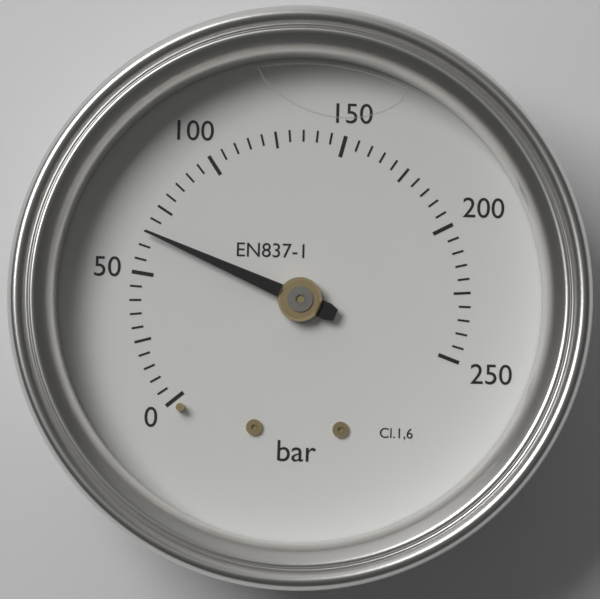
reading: 65 bar
